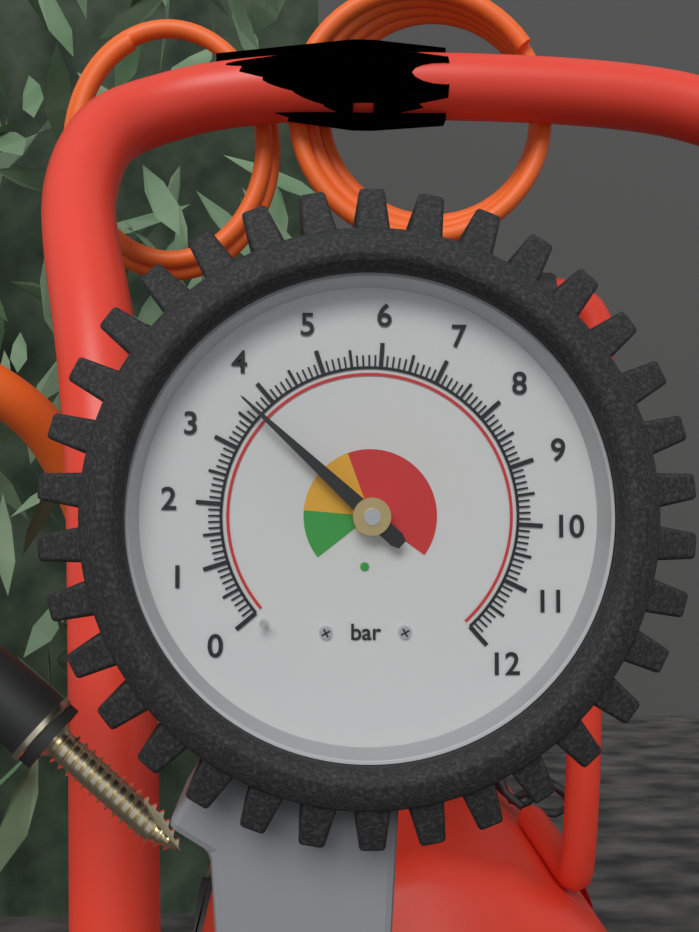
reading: 3.7 bar
